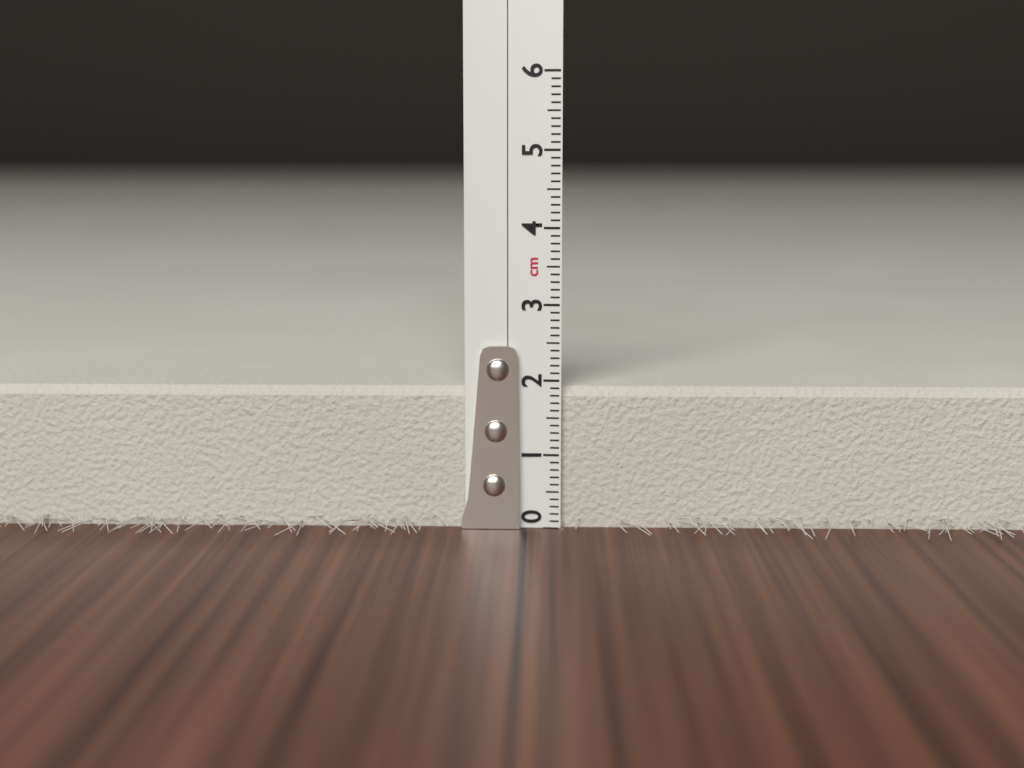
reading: 1.9 cm
